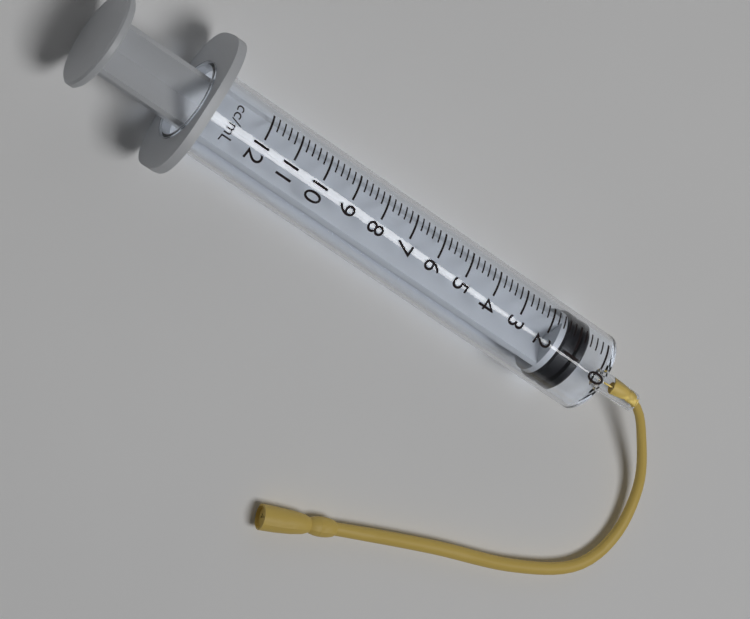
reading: 0.6 ml
